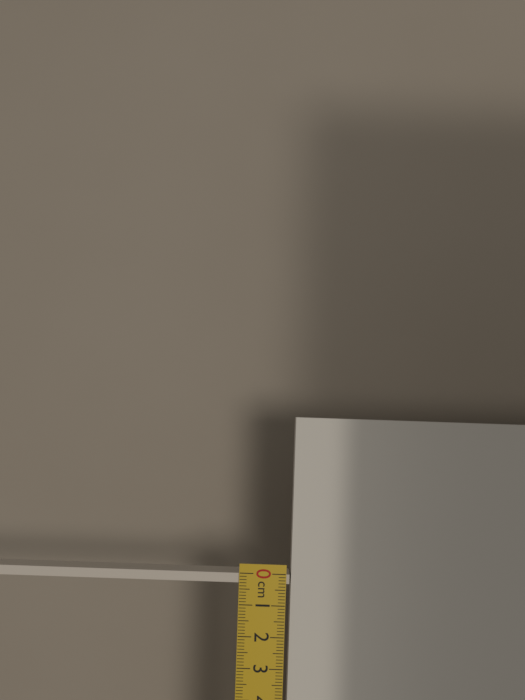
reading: 0.3 cm
